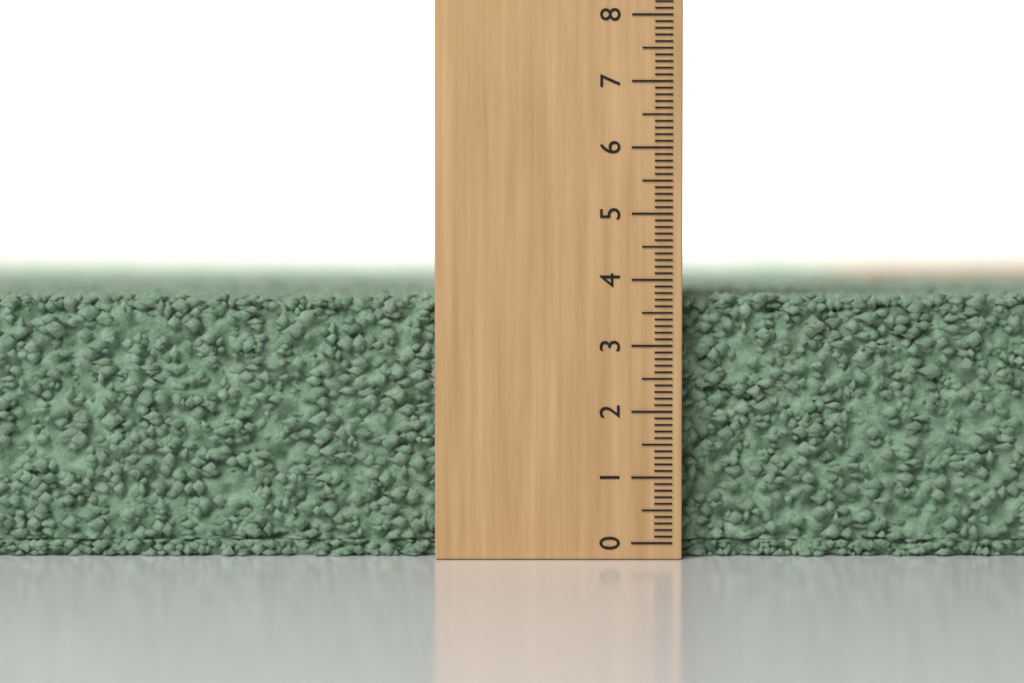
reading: 3.8 (no unit)
